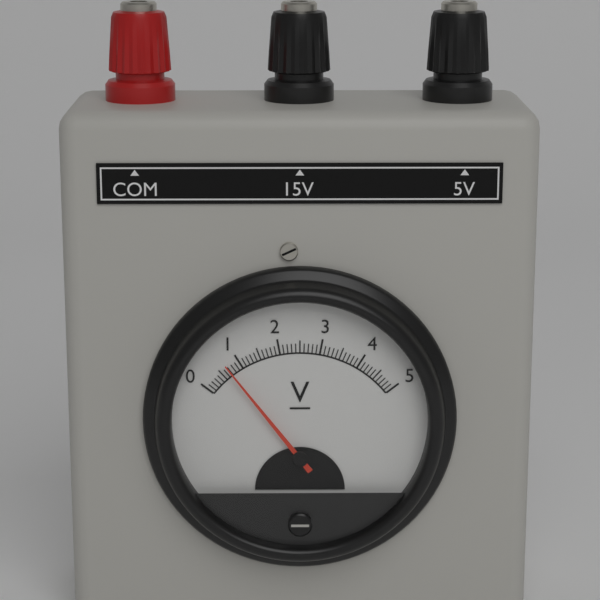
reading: 0.7 V
